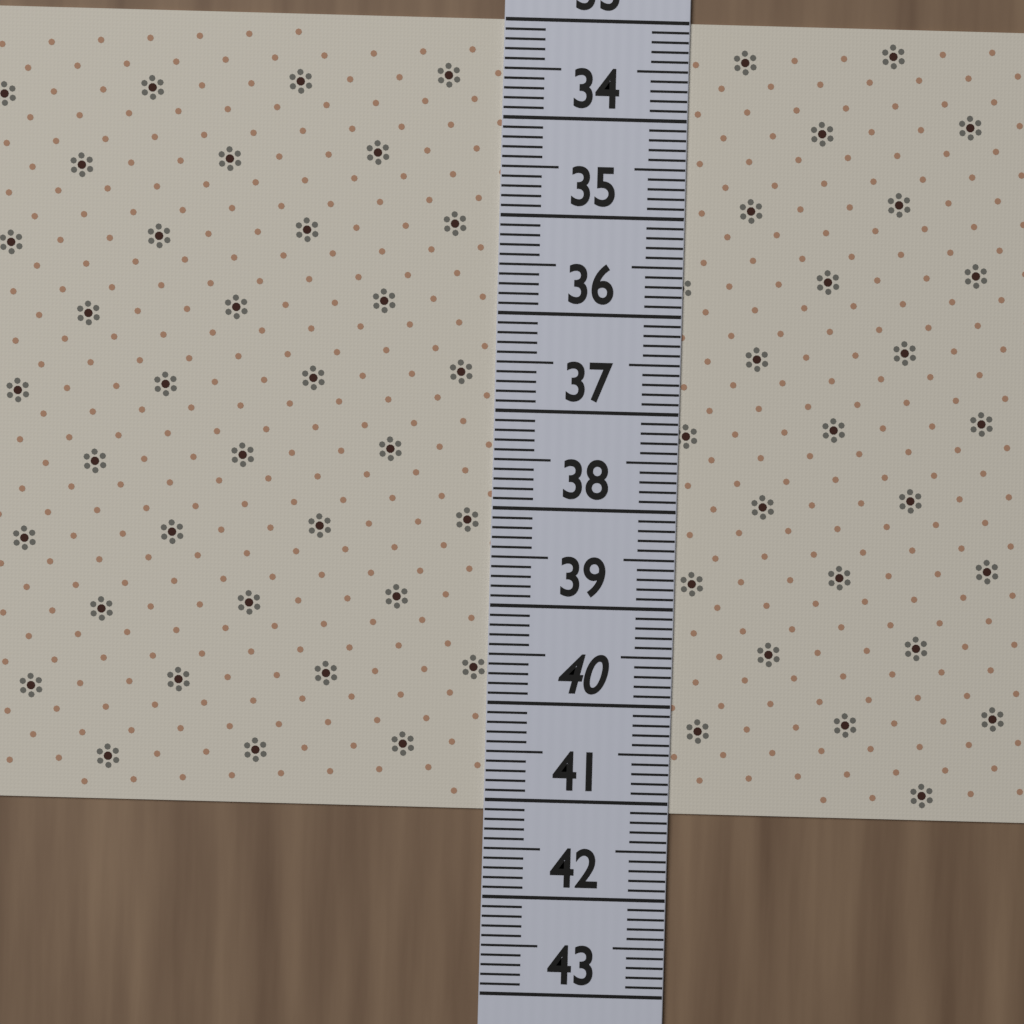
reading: 41.1 (no unit)
